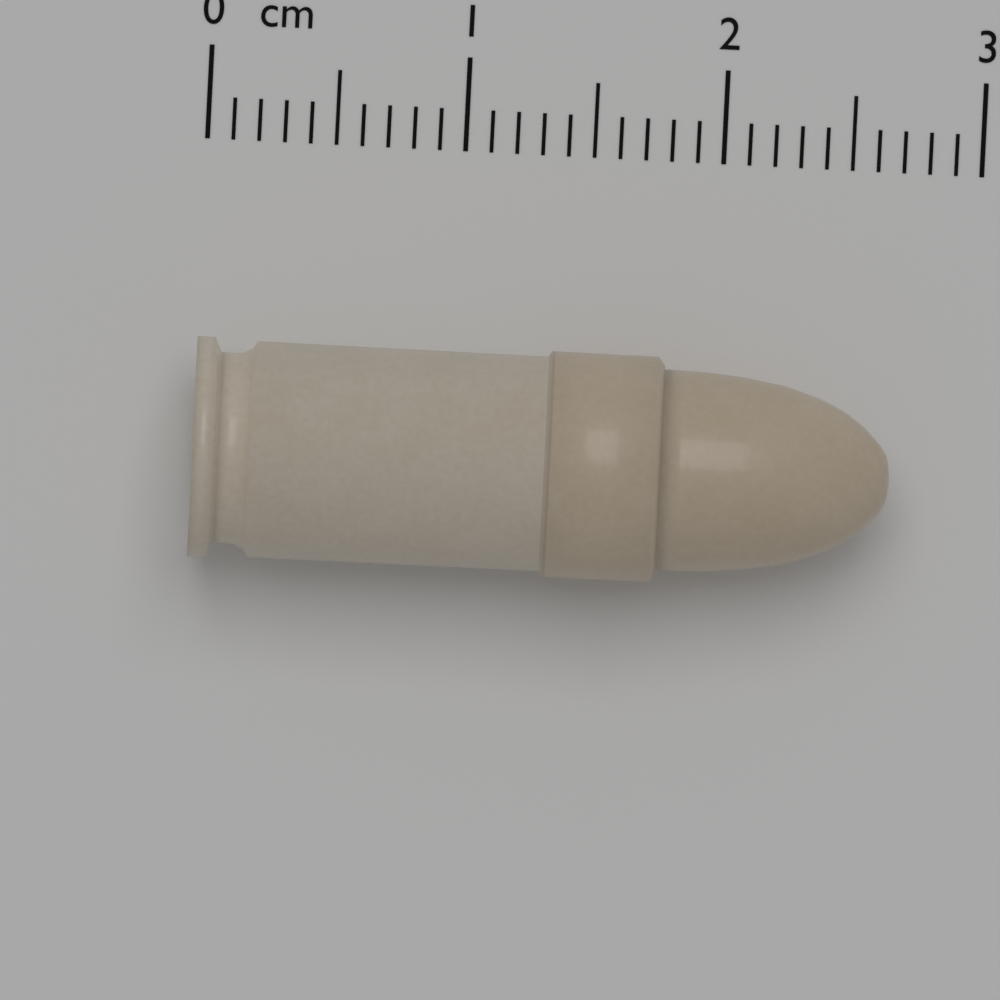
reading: 2.7 cm
